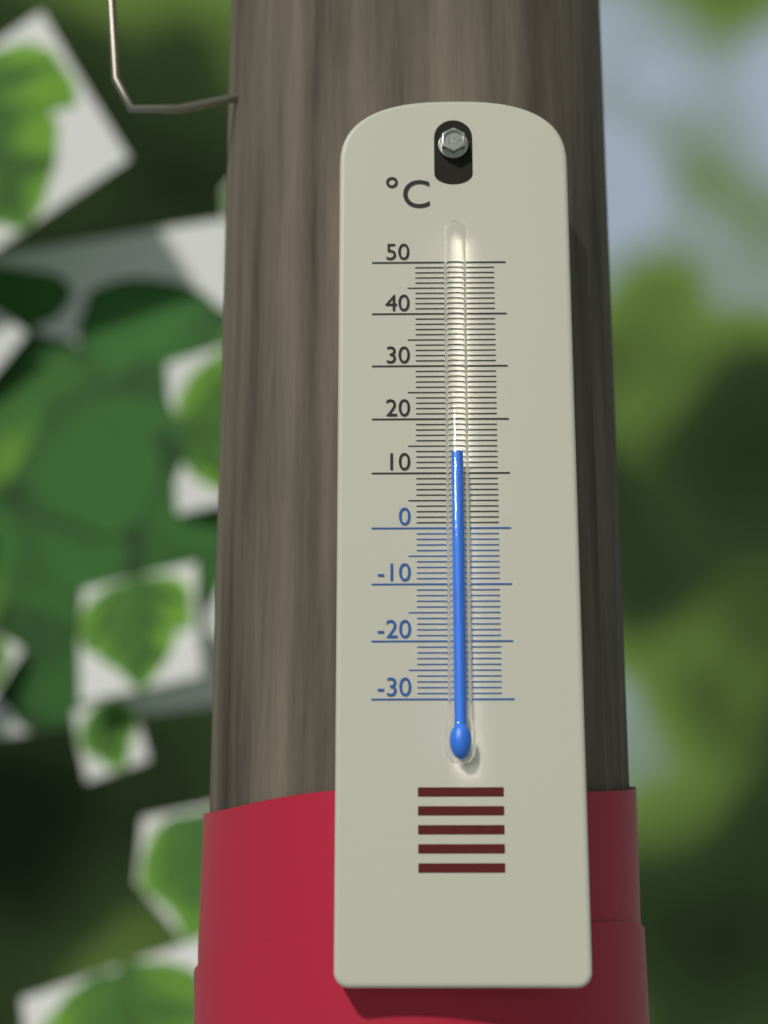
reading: 13 °C
